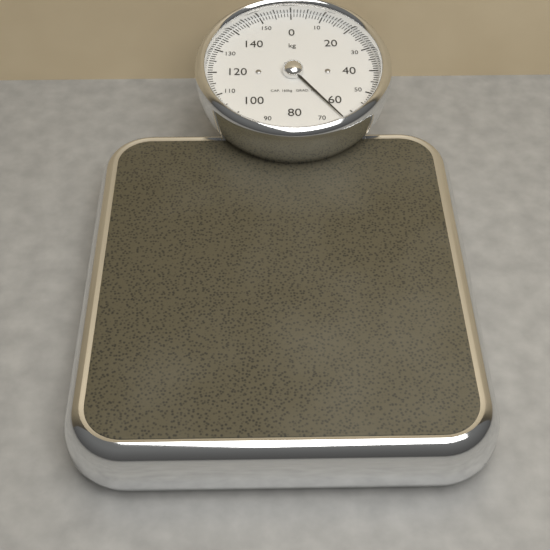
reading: 64 kg
